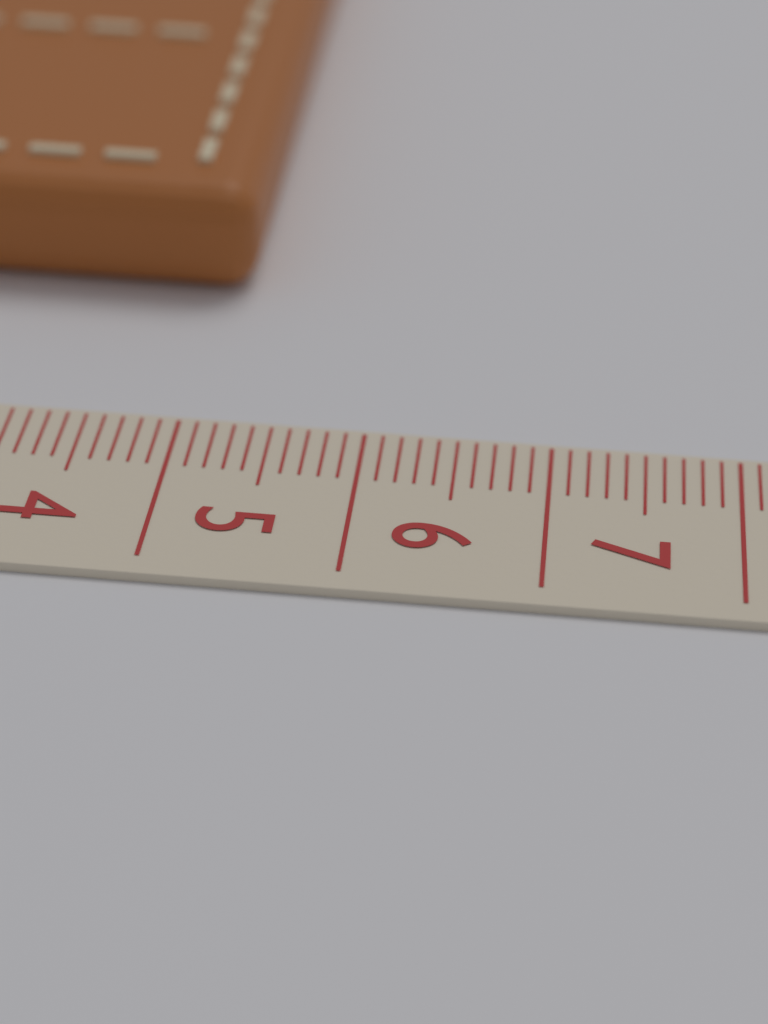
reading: 5.2 cm
